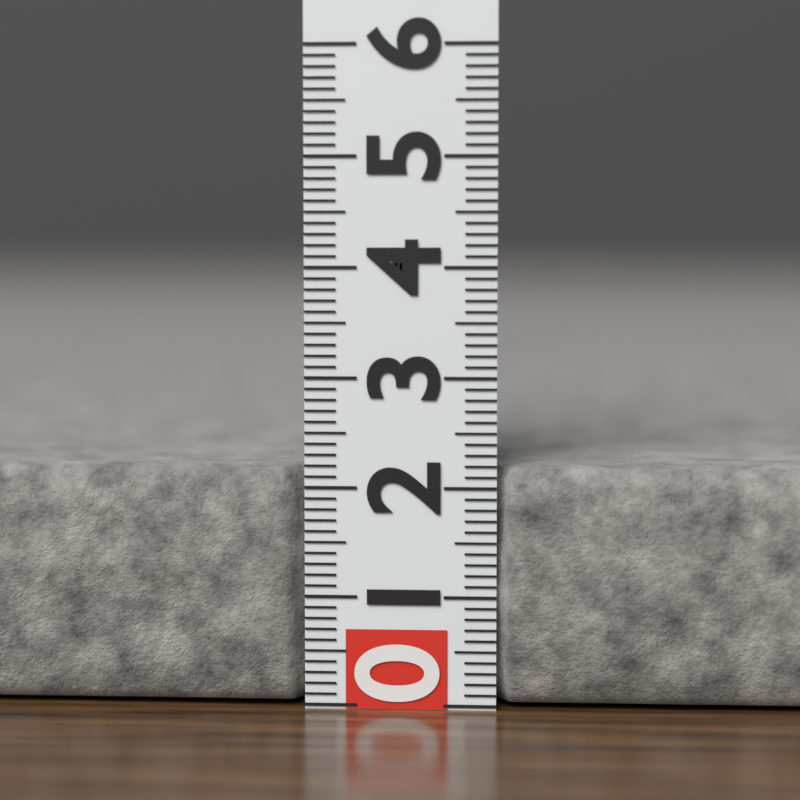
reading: 2.2 (no unit)
